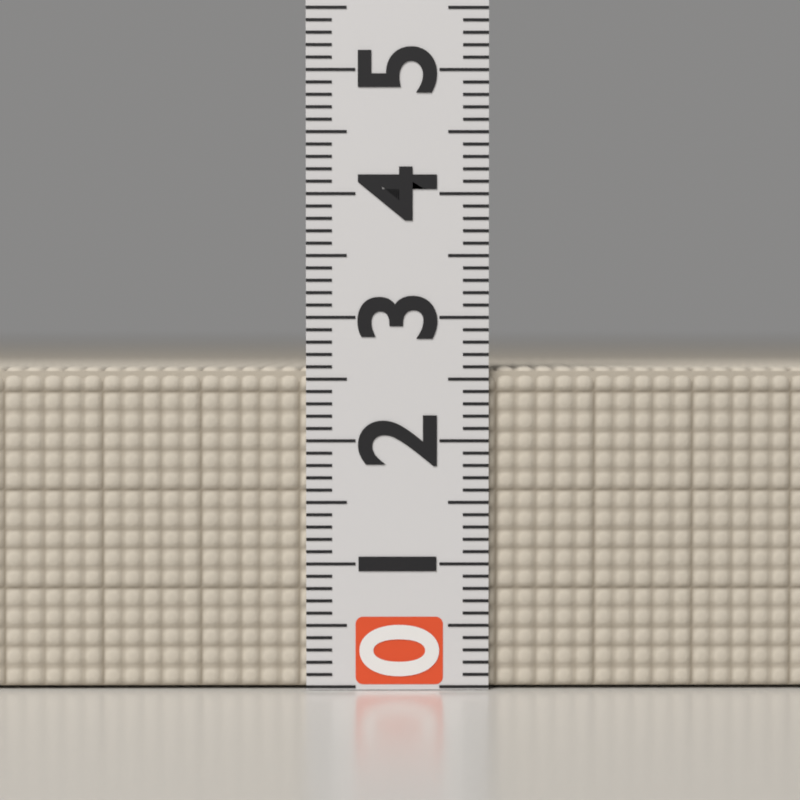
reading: 2.6 (no unit)
